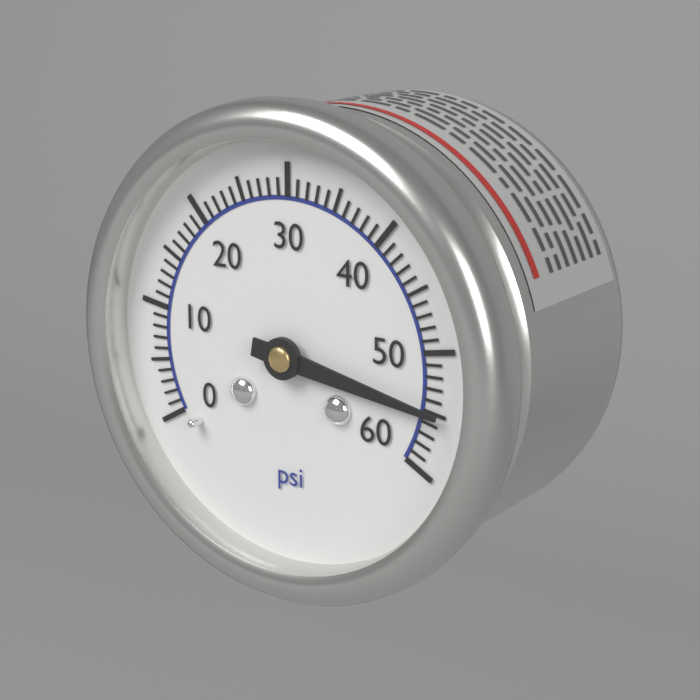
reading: 55 psi
